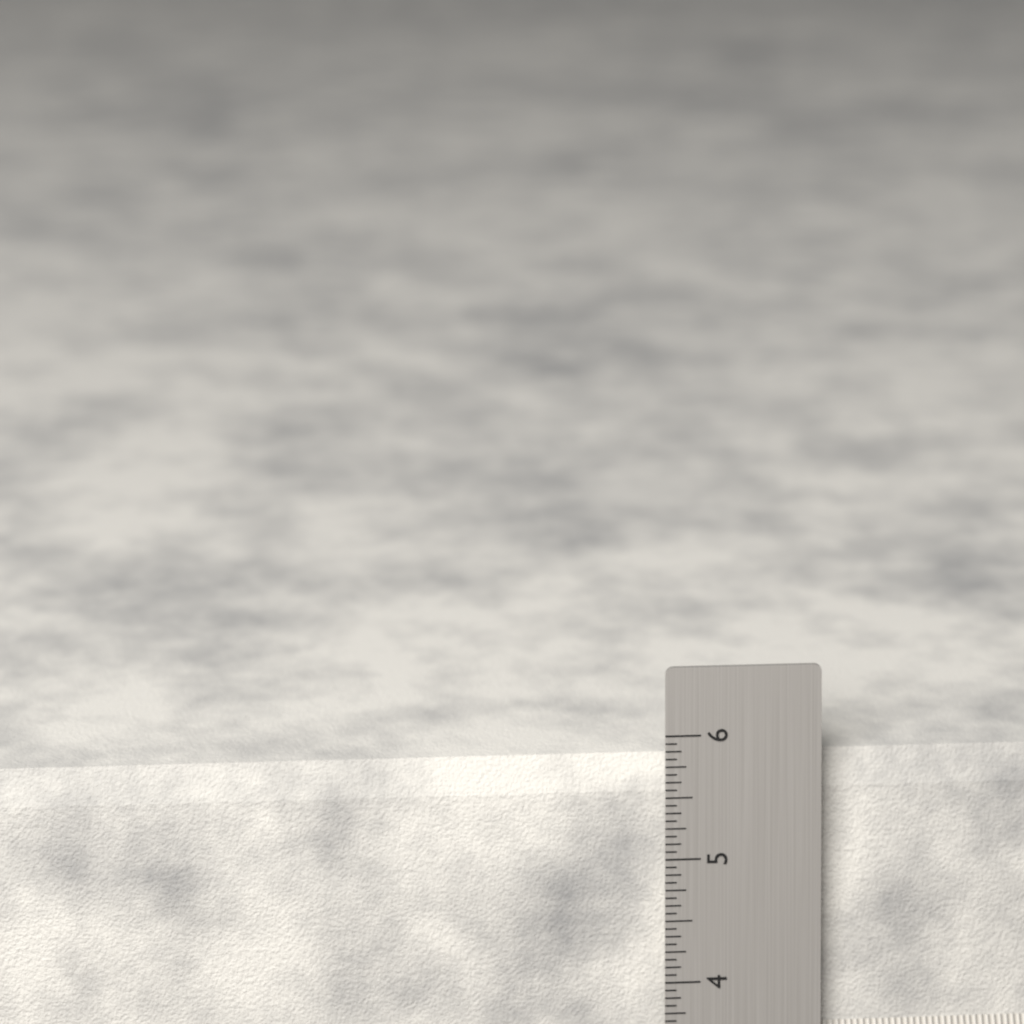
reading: 5.7500 in
